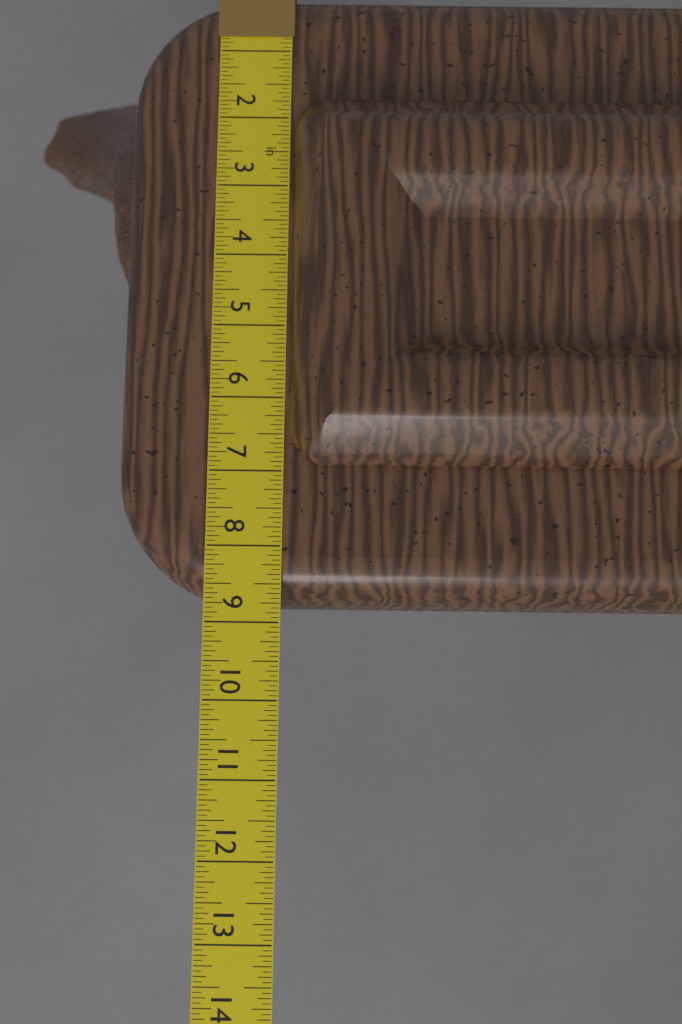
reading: 8.6875 in
